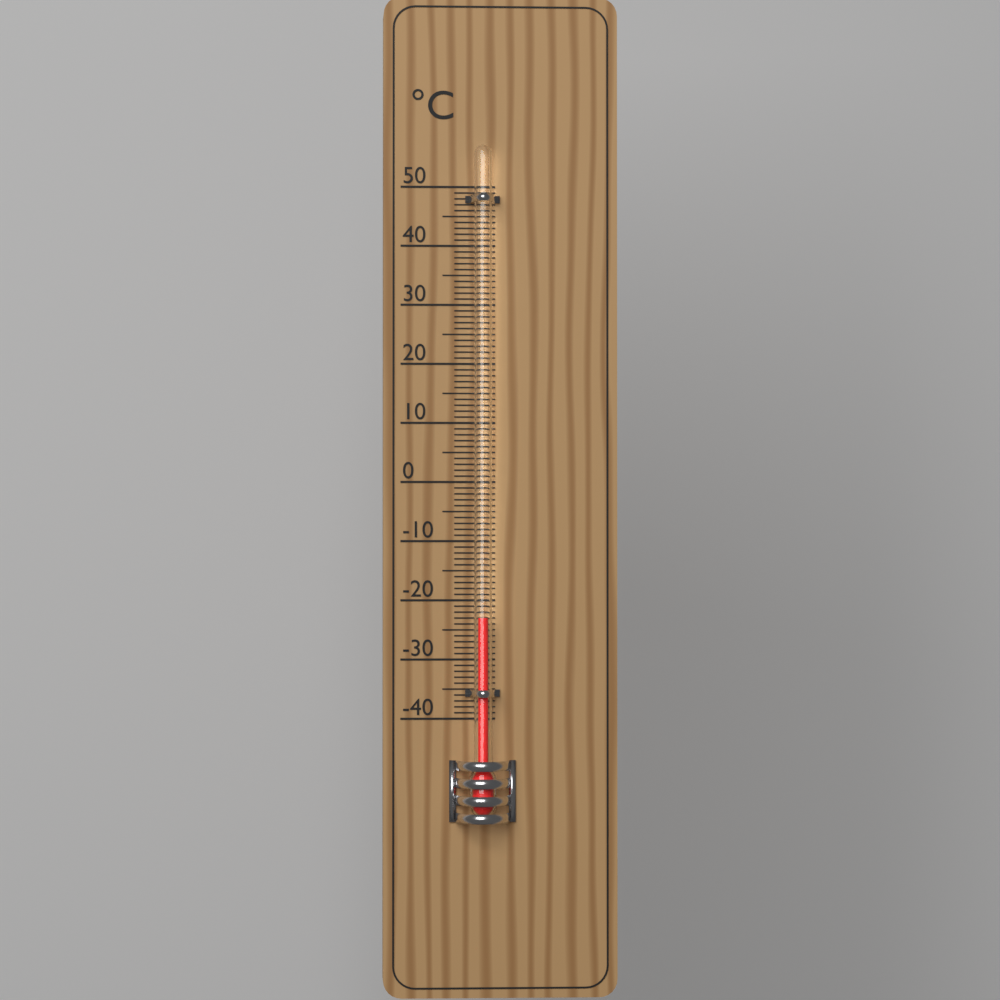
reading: -23 °C
